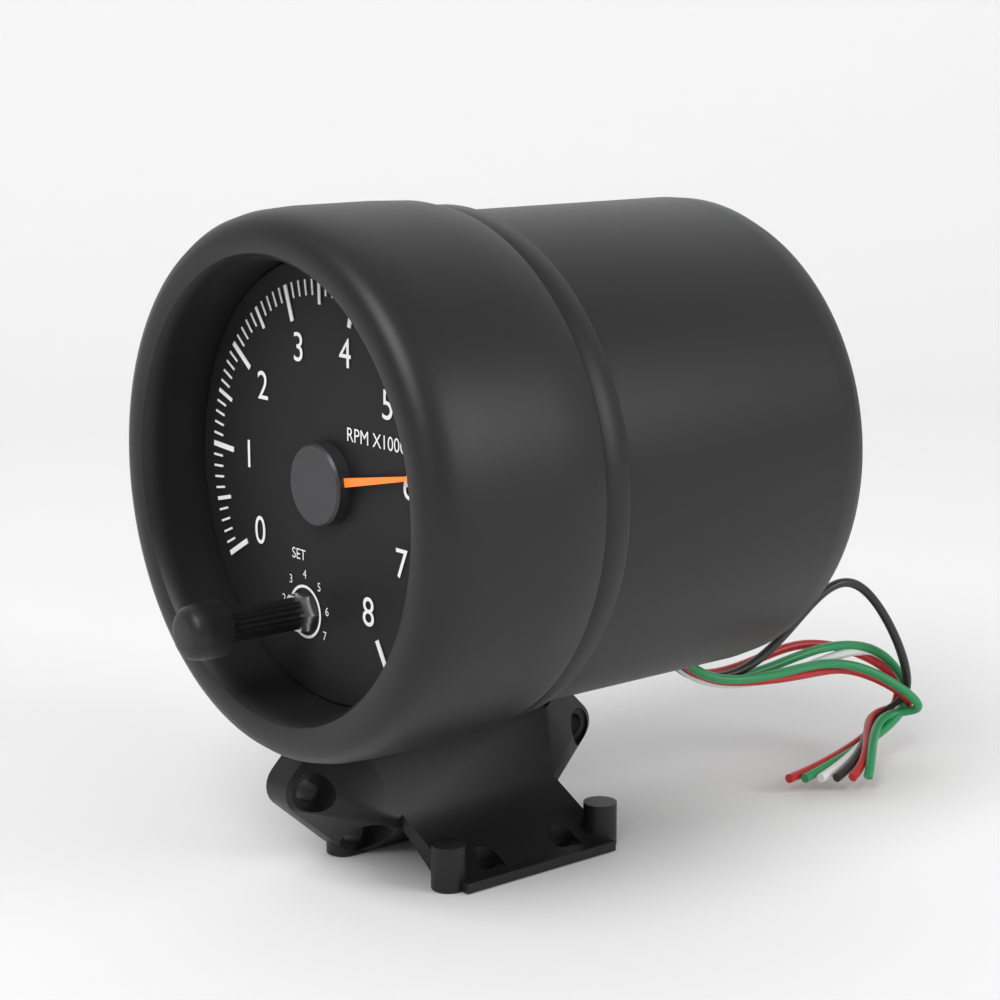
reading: 5.9 RPM x1000
